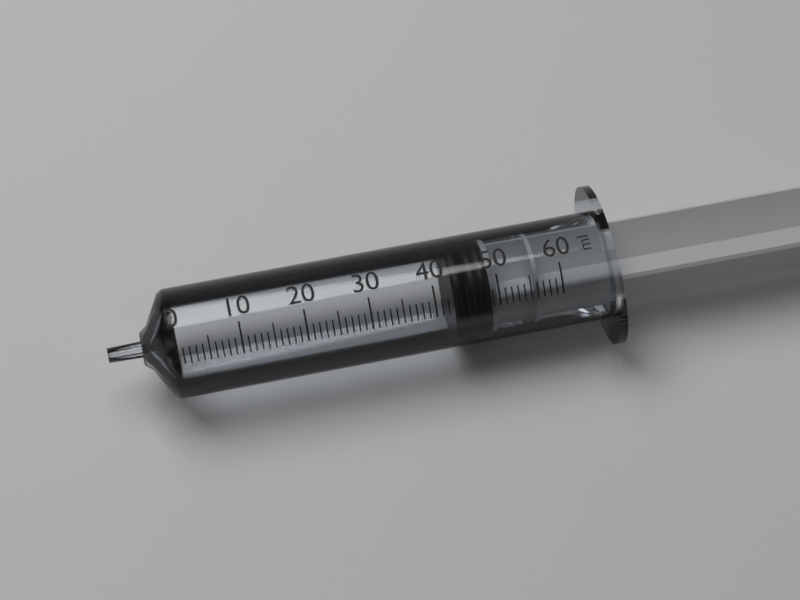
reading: 43 ml
